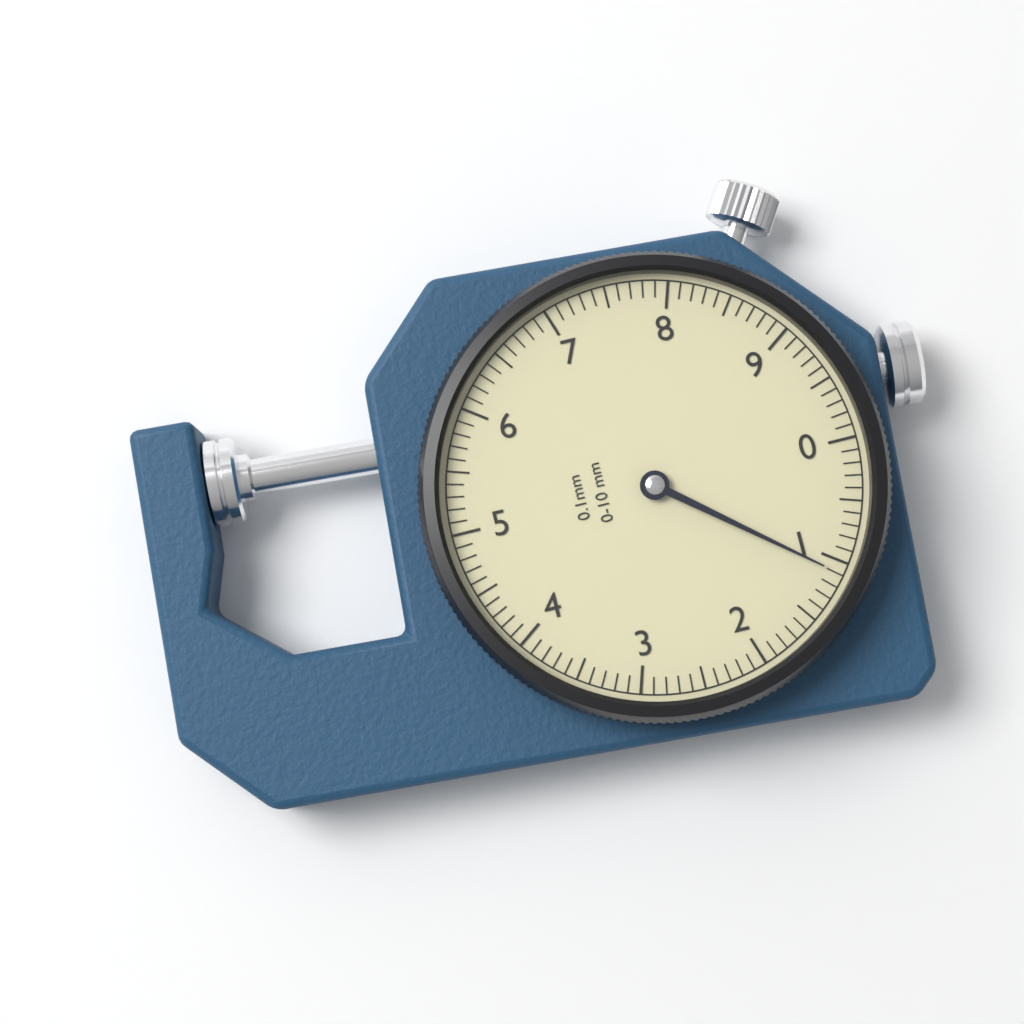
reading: 1.1 mm
